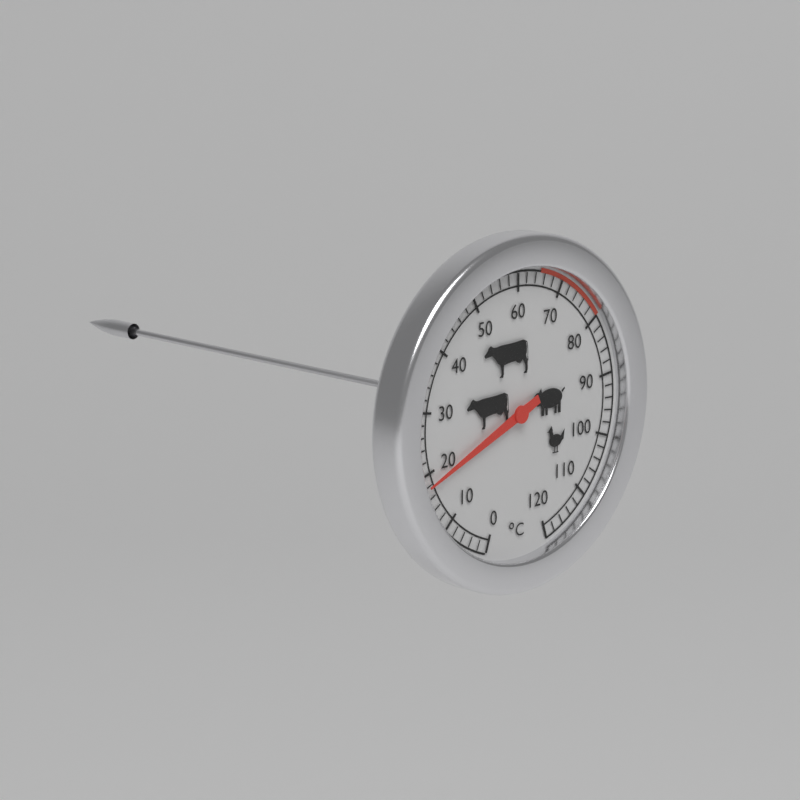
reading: 18 °C
